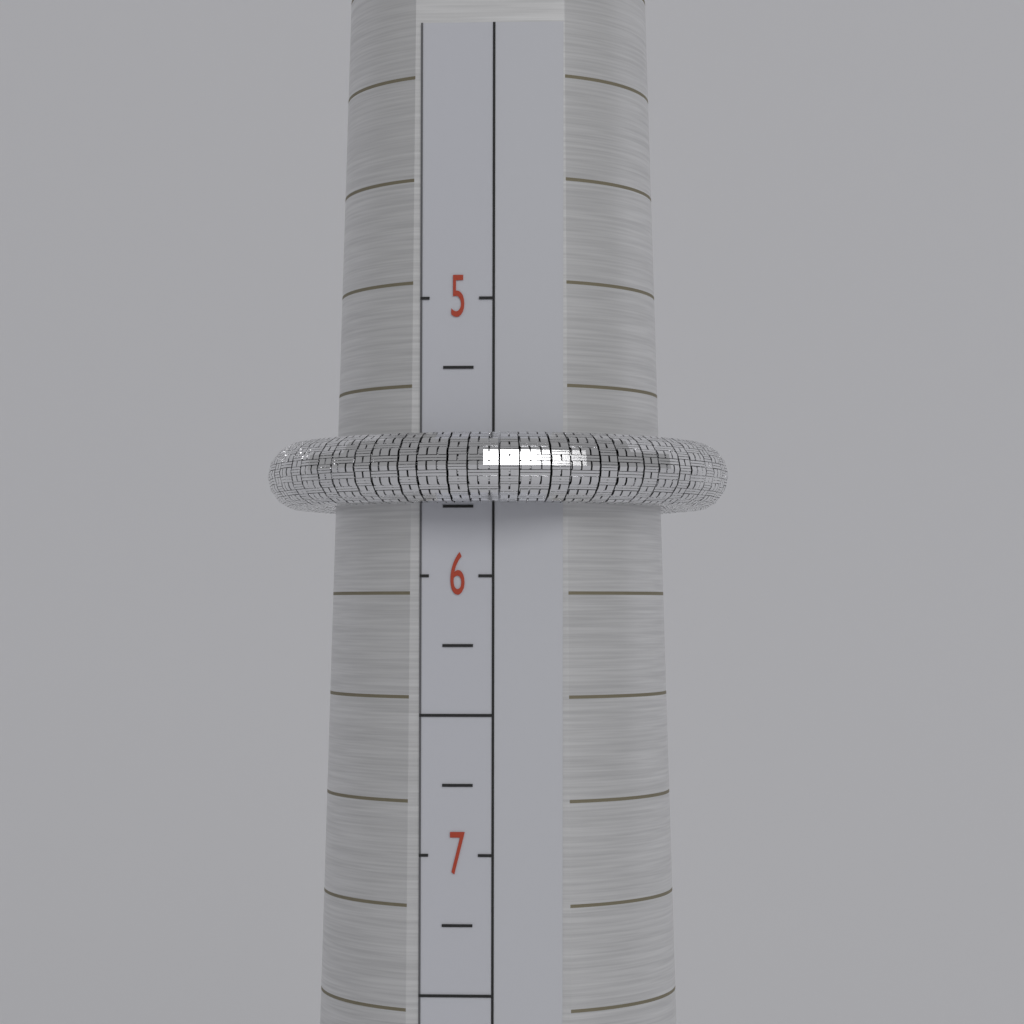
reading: 5.75 (no unit)
